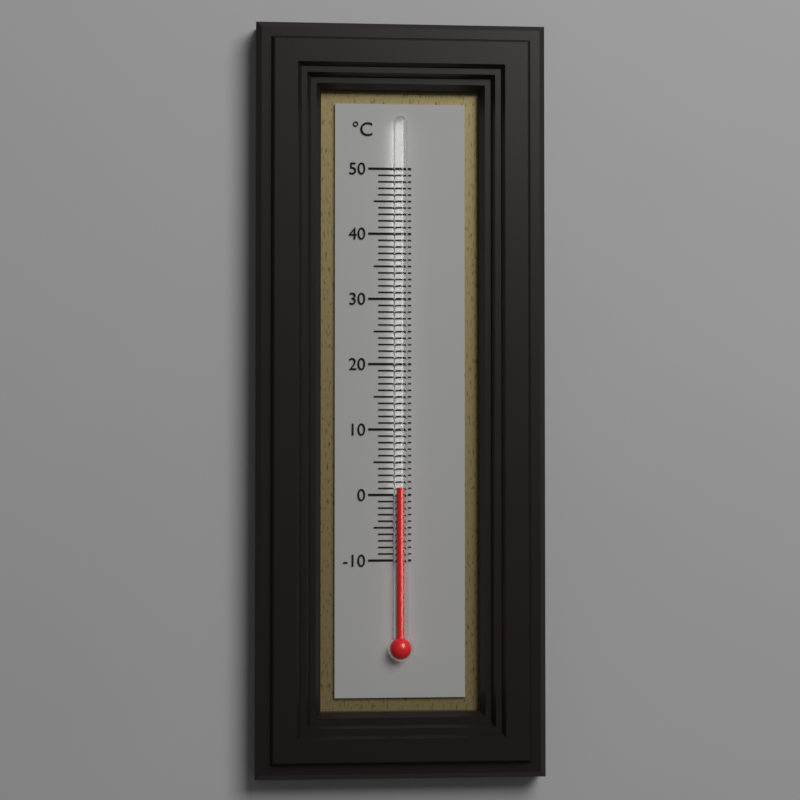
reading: 1 °C
